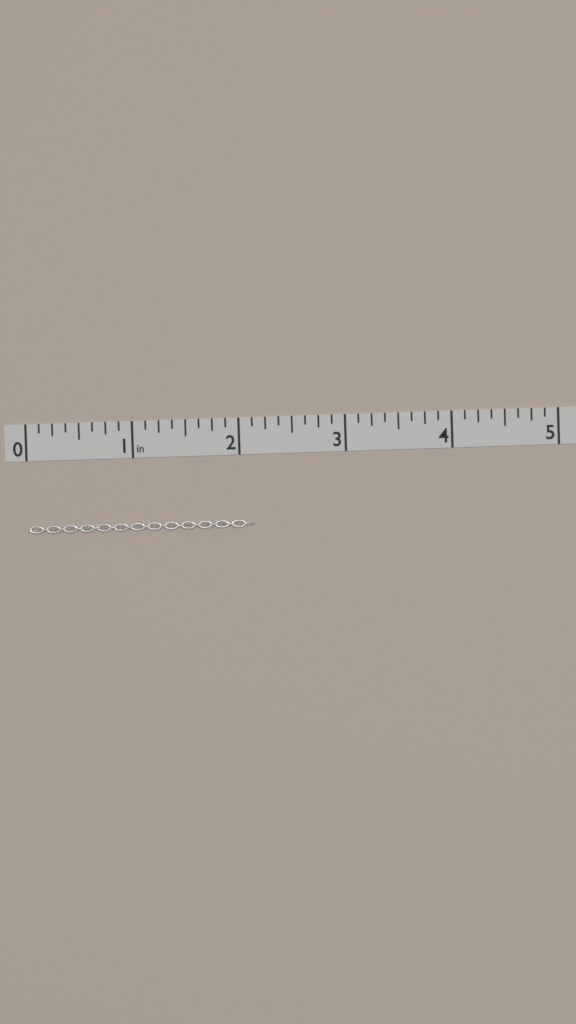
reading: 2.125 in
